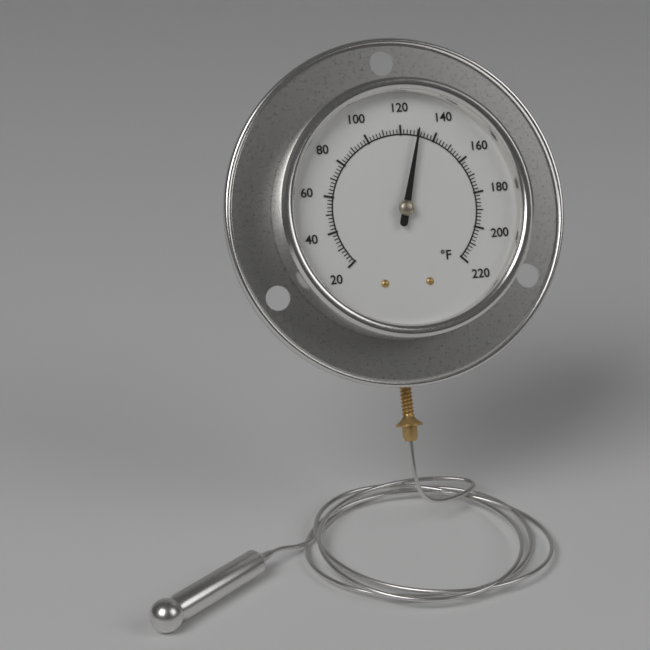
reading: 130 °F
